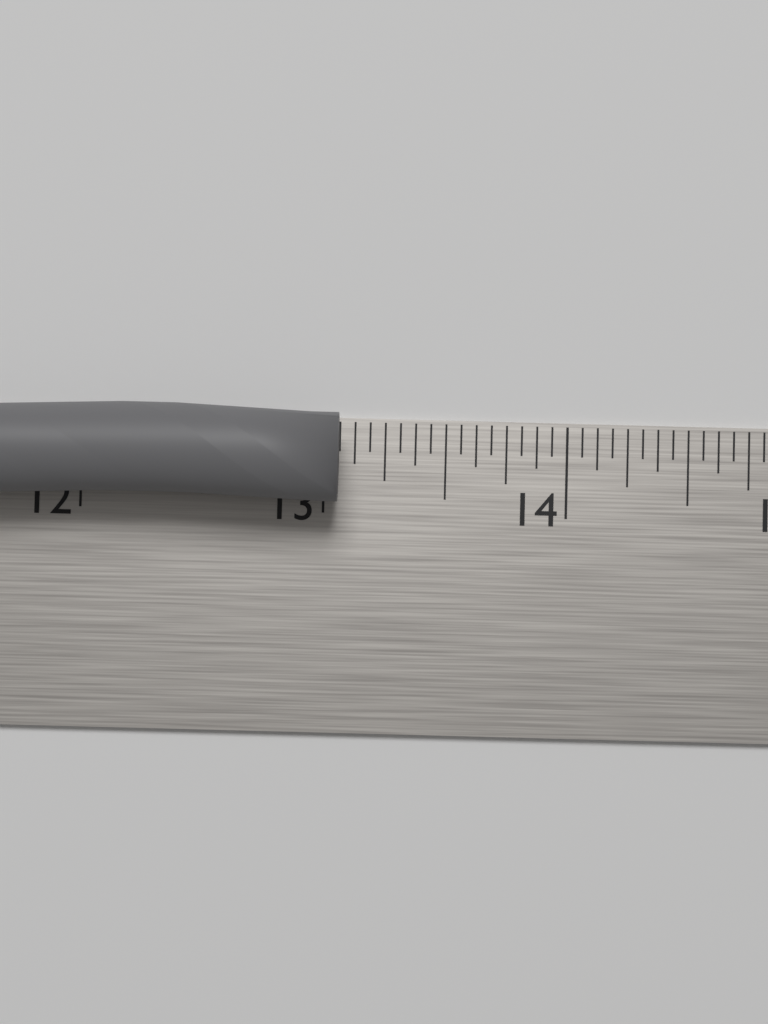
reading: 13.0625 in
